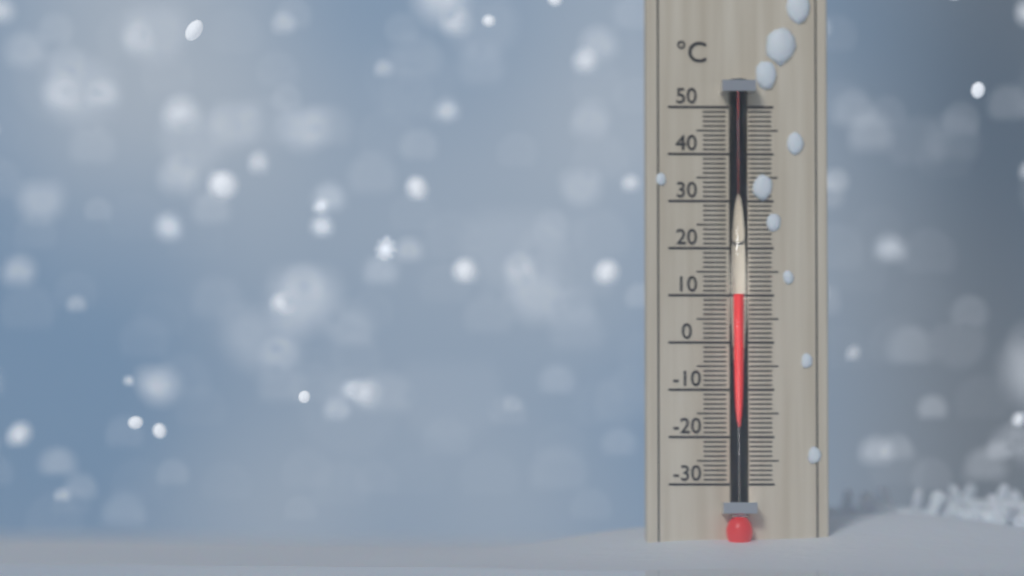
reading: 10 °C
